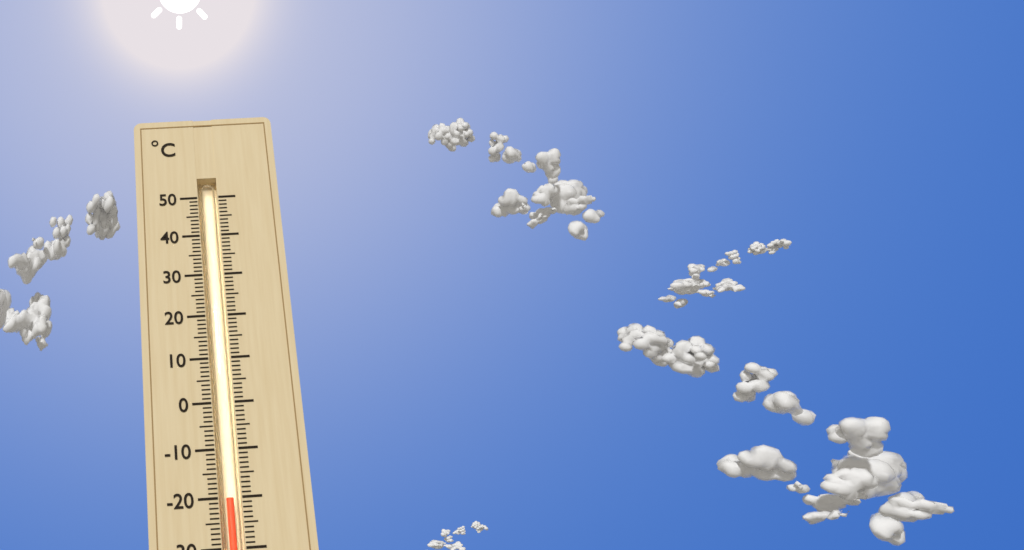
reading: -20 °C
